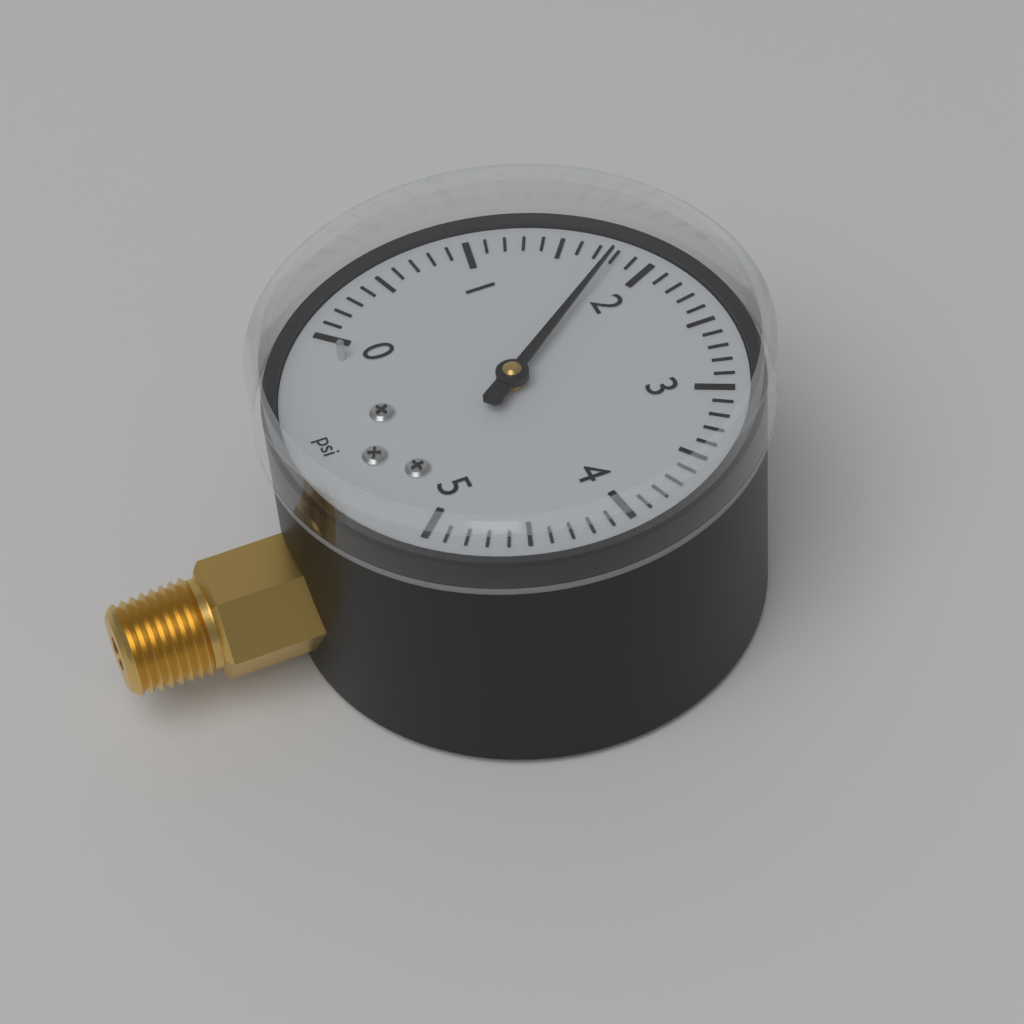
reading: 1.8 psi
